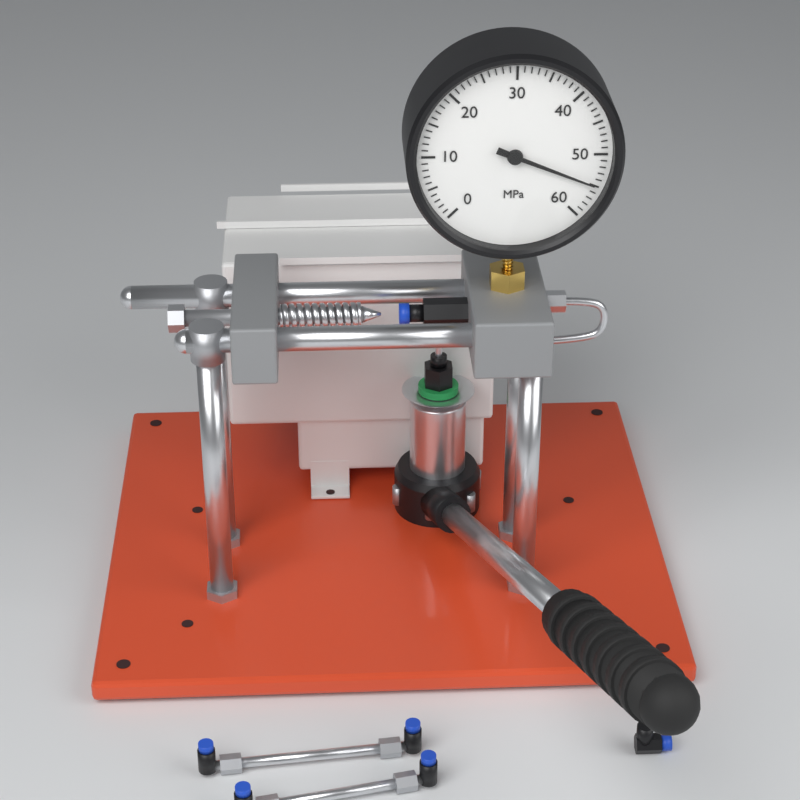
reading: 55 MPa
